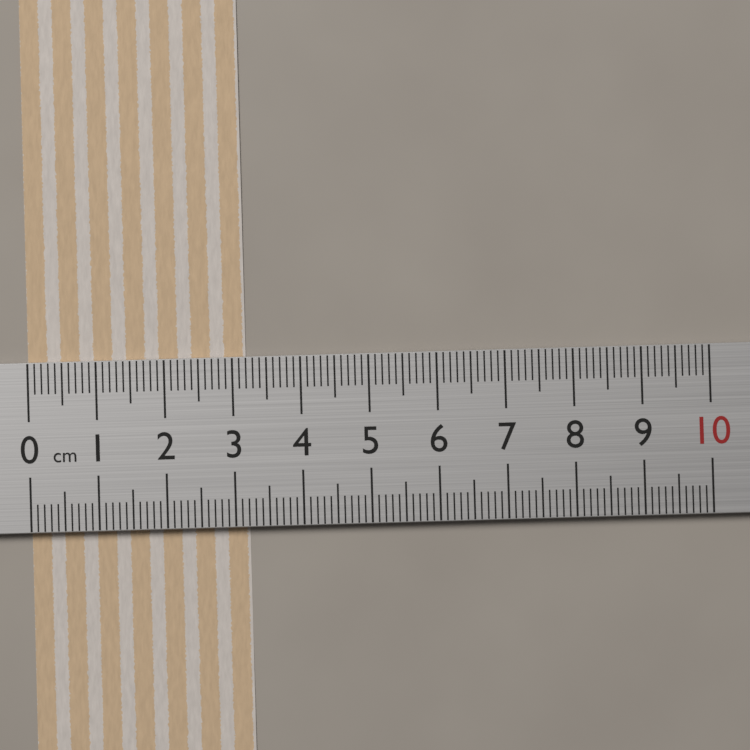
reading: 3.2 cm
